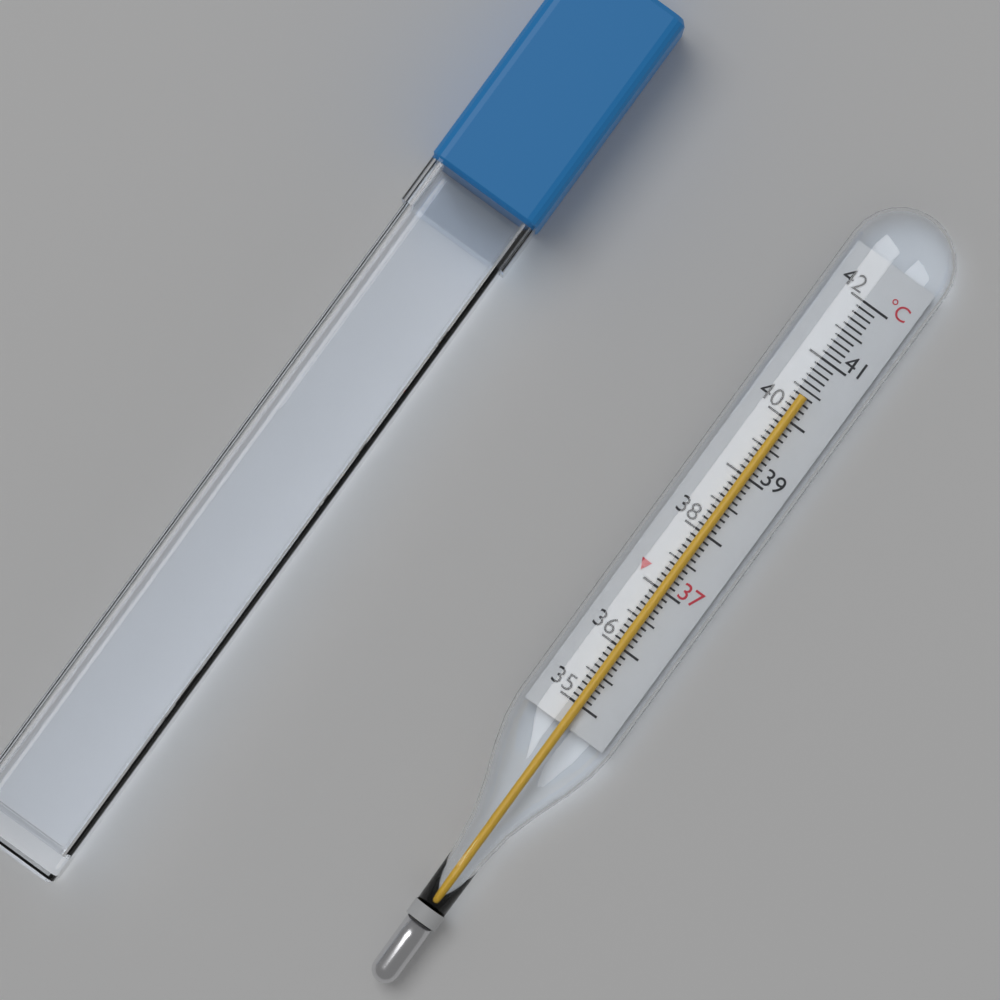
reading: 40.4 °C
